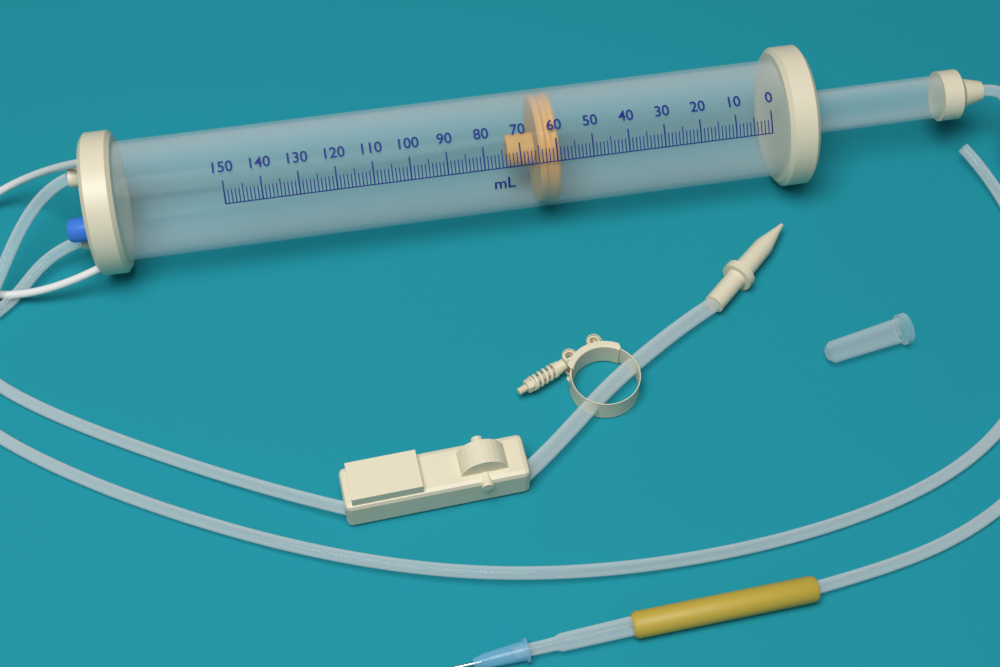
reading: 59 ml
